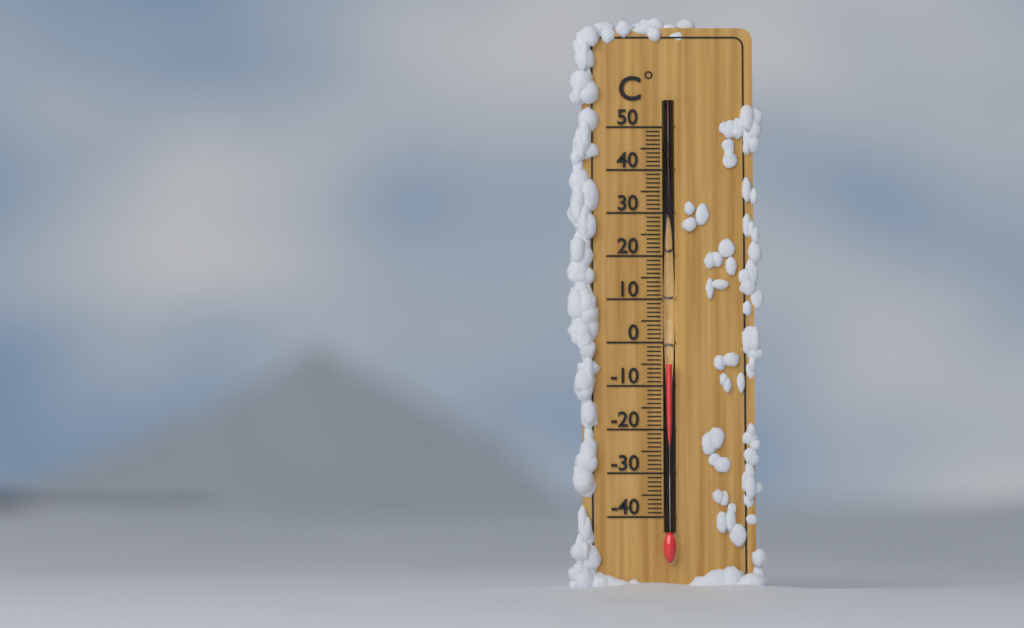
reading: -5 °C
